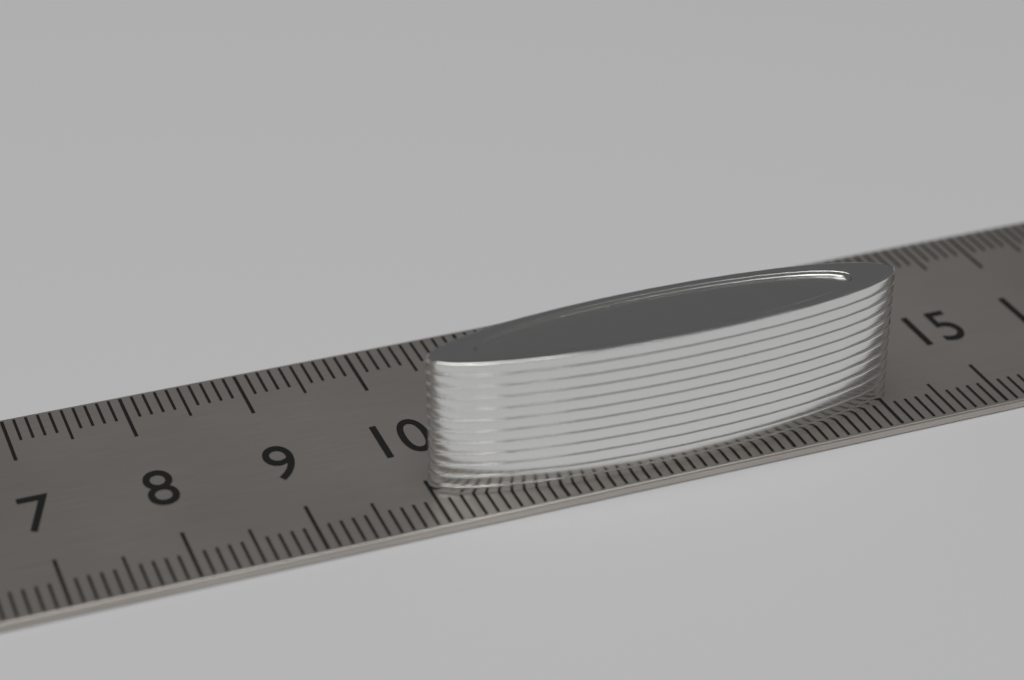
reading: 14.1 cm
